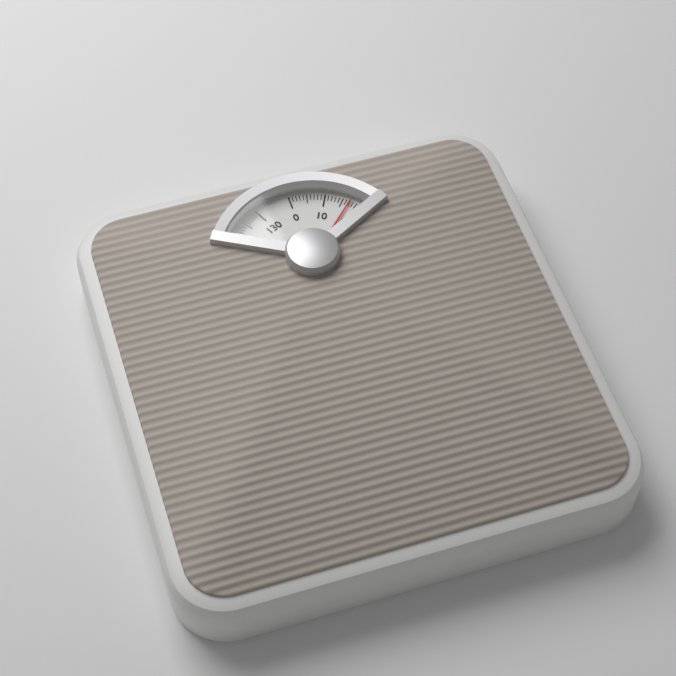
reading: 17 kg
